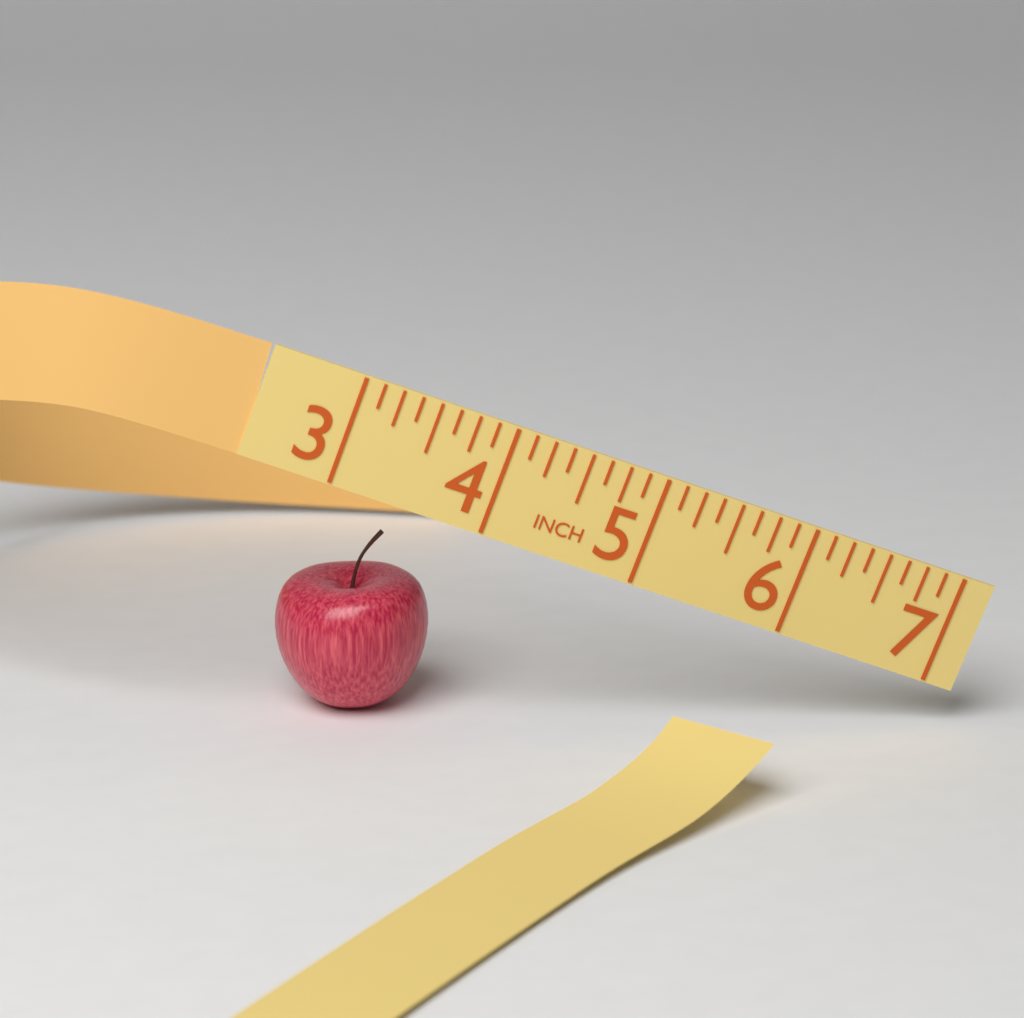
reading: 4.000 in
